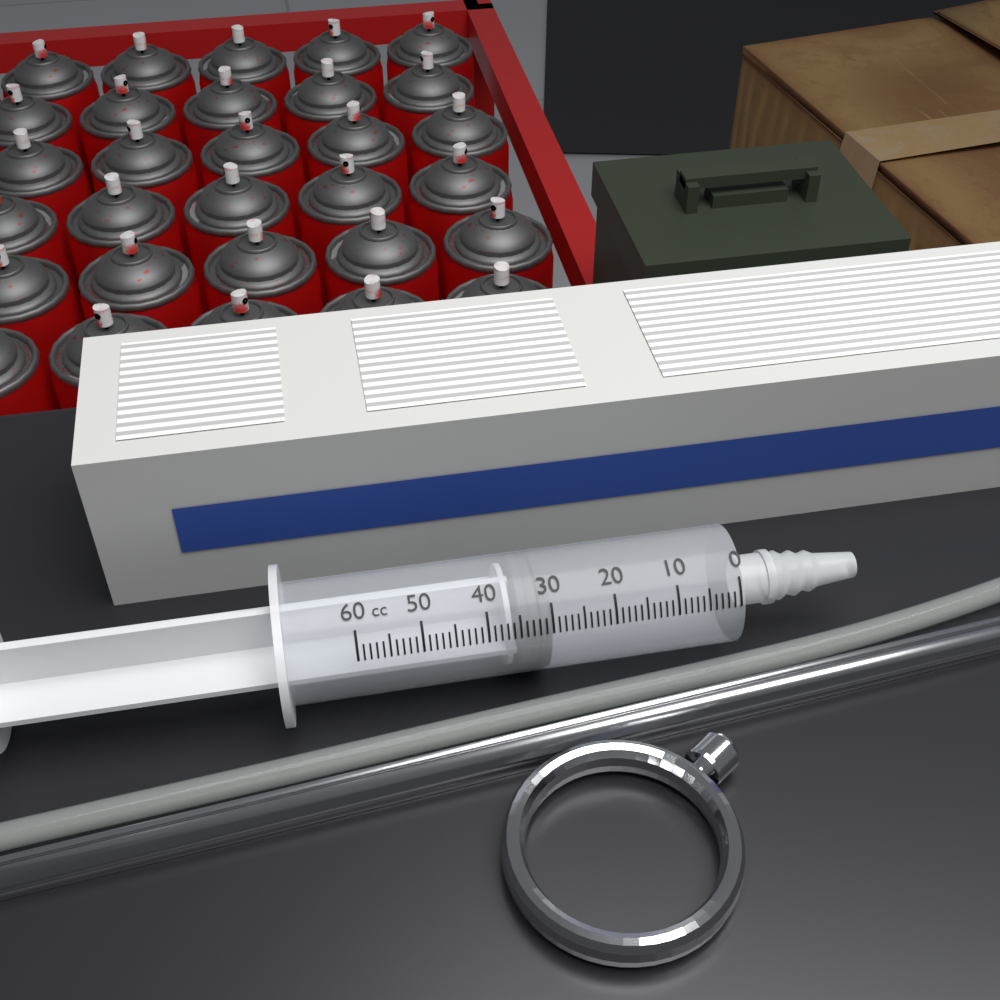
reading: 30 cc
